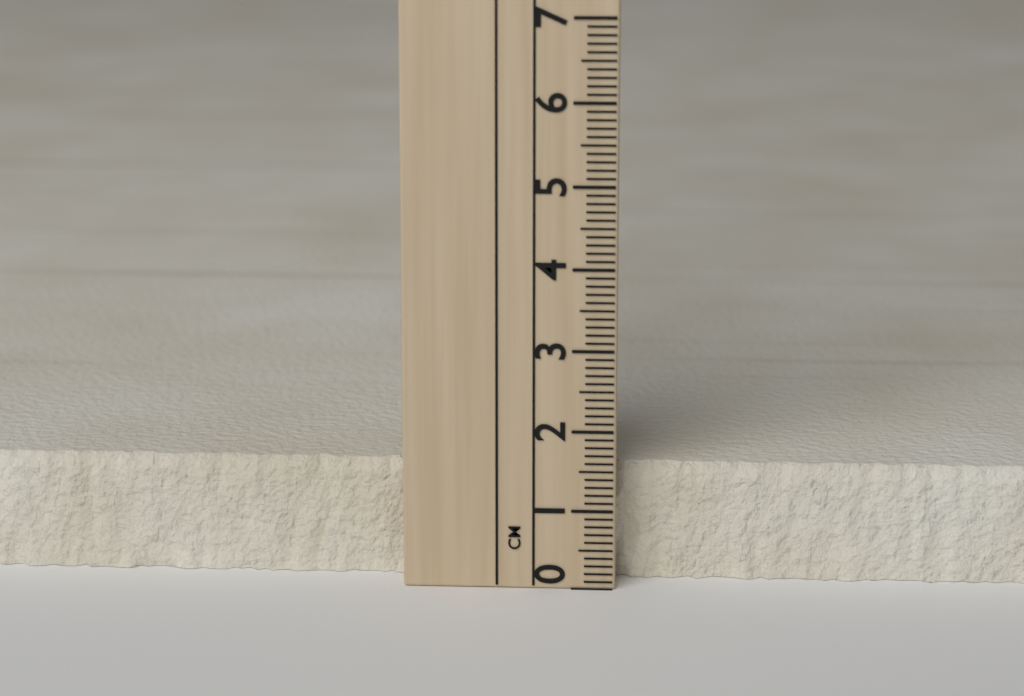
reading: 1.5 cm
